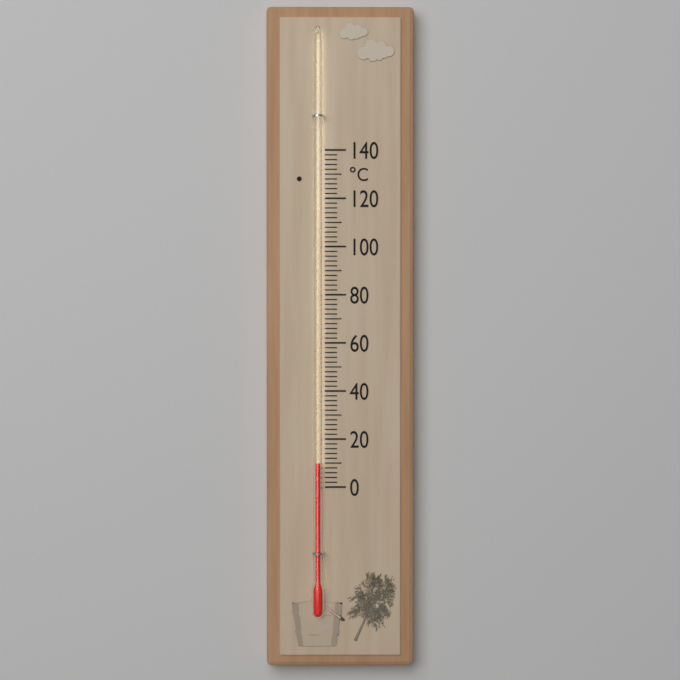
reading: 10 °C
